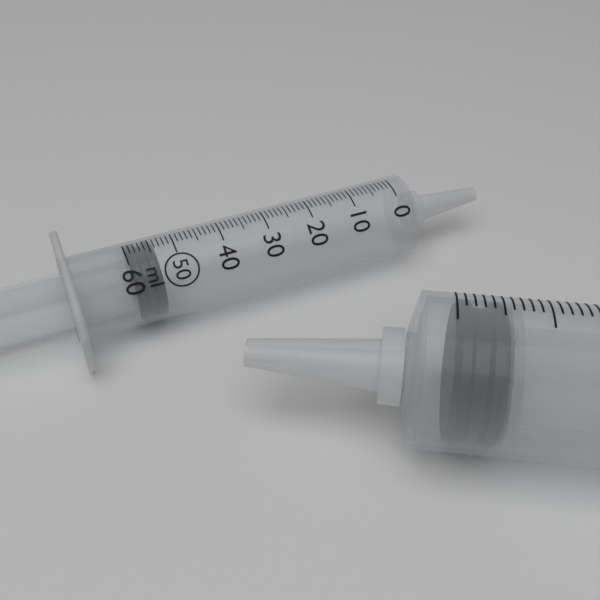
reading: 54 ml
